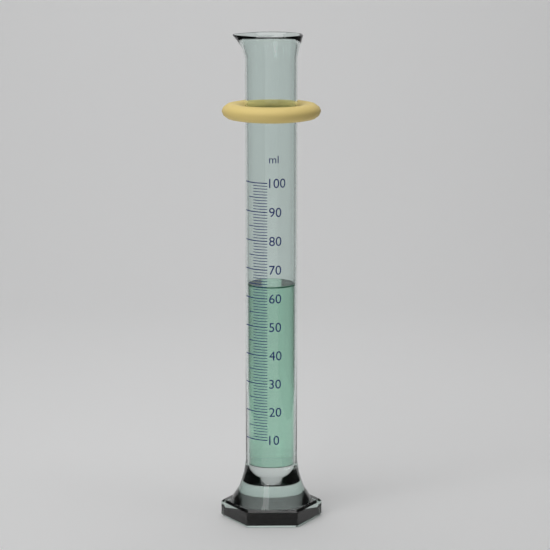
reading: 64 ml
